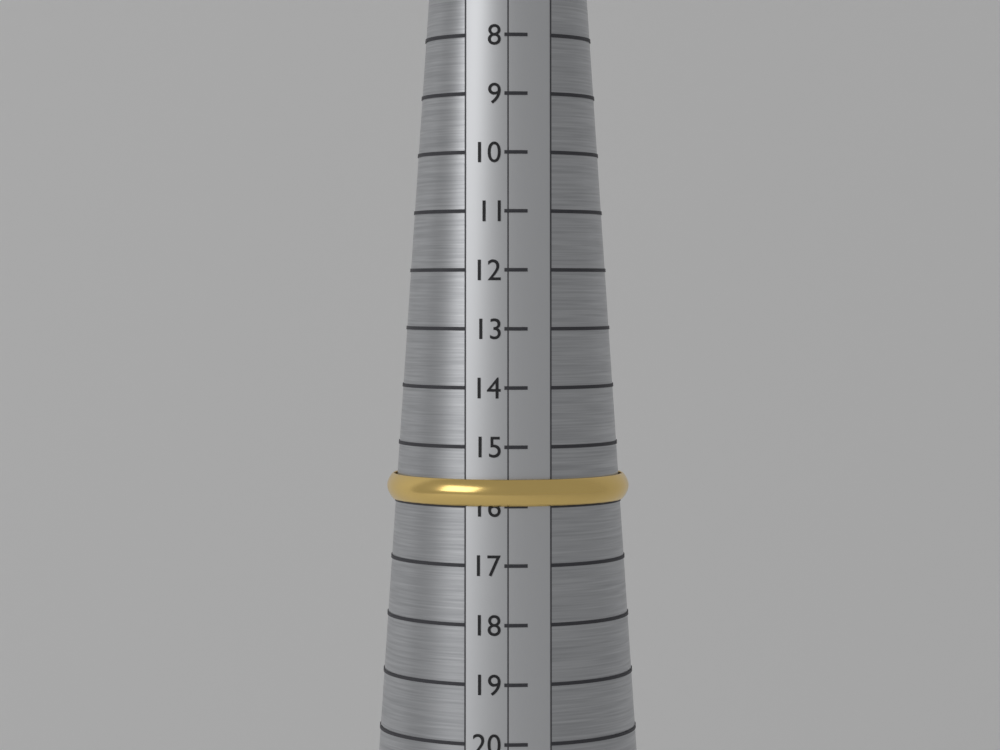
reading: 16 (no unit)
